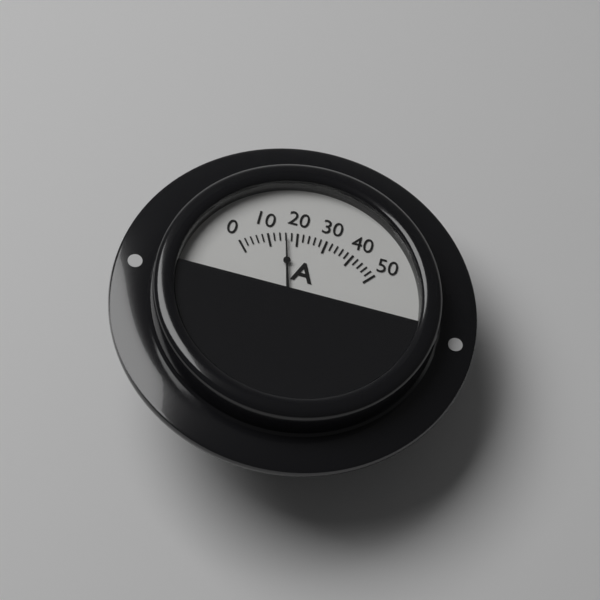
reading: 16 A
